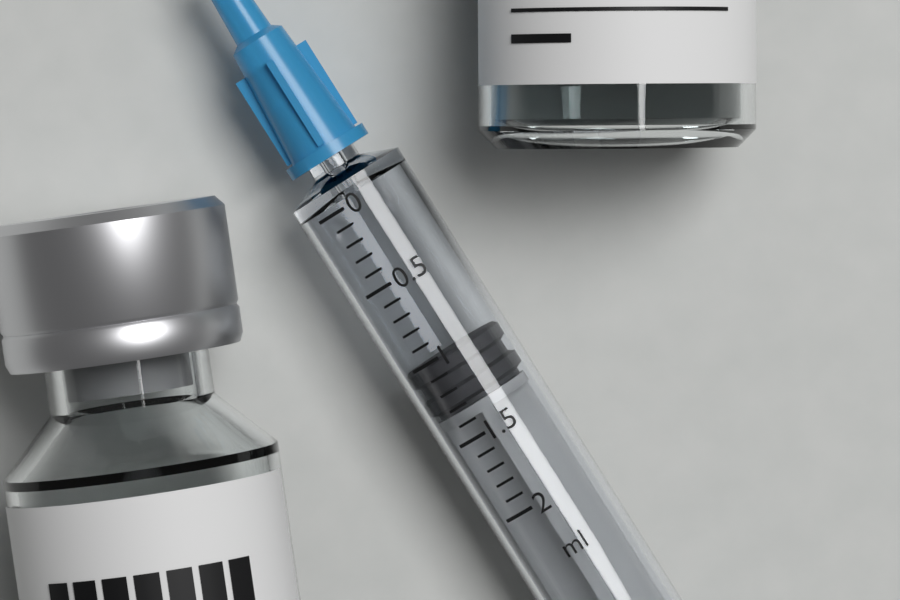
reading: 1.0 ml
